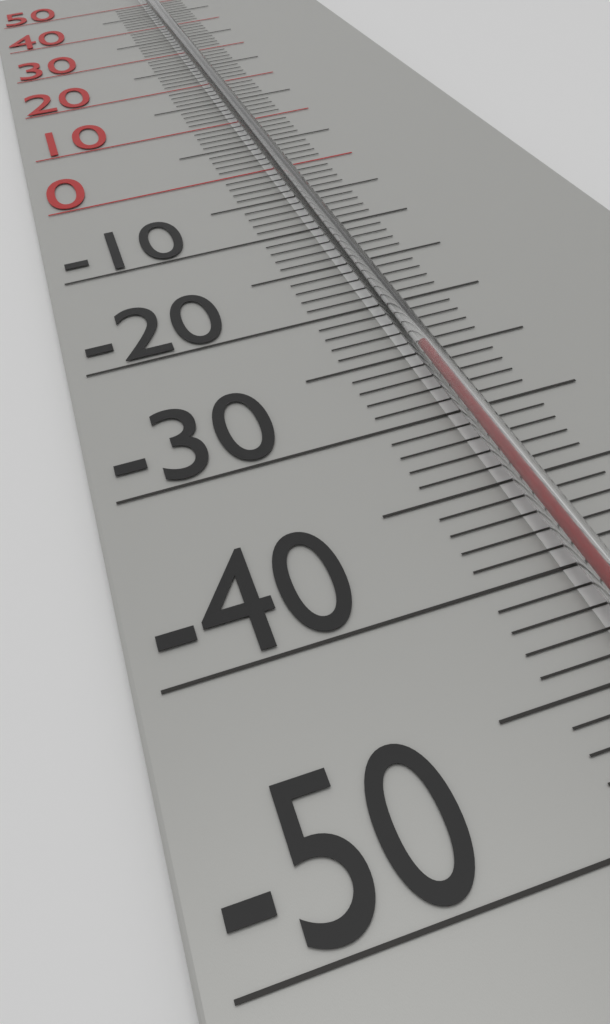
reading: -26 °C
